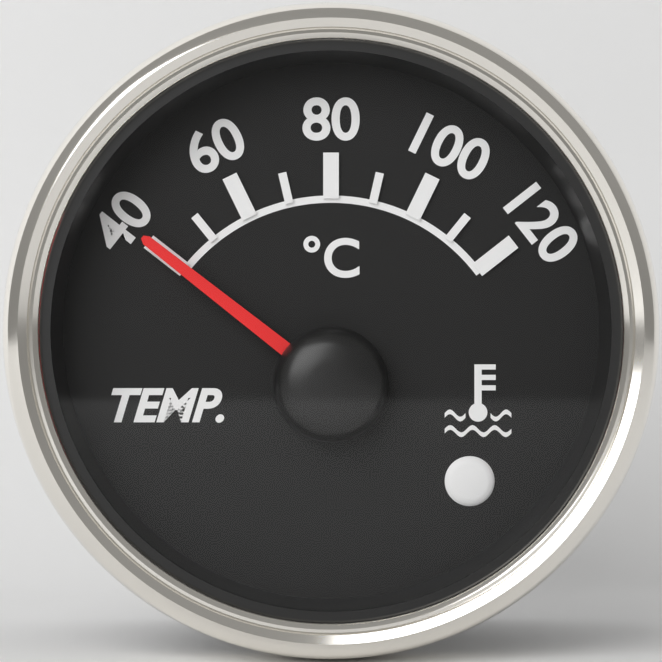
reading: 40 °C
